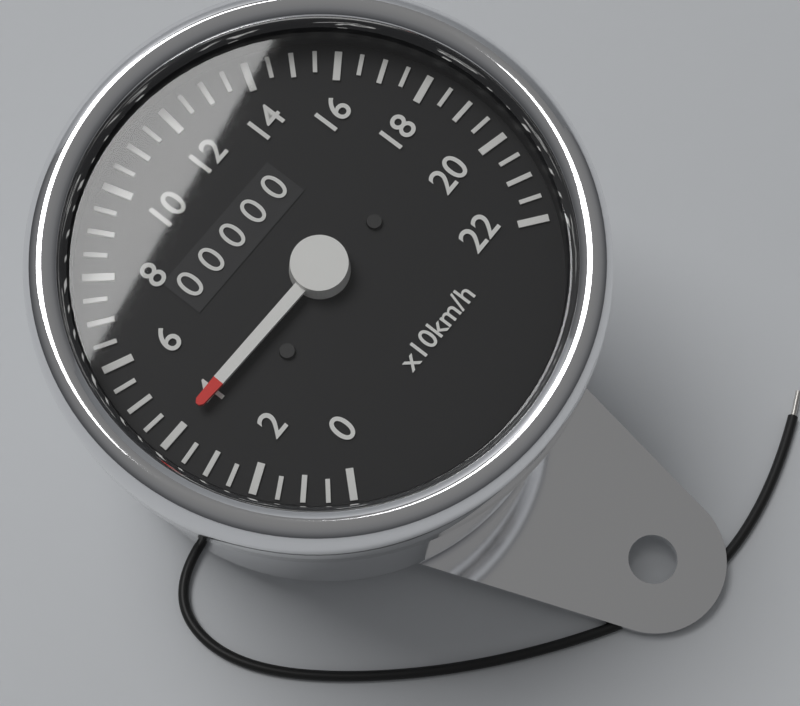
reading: 40 km/h
